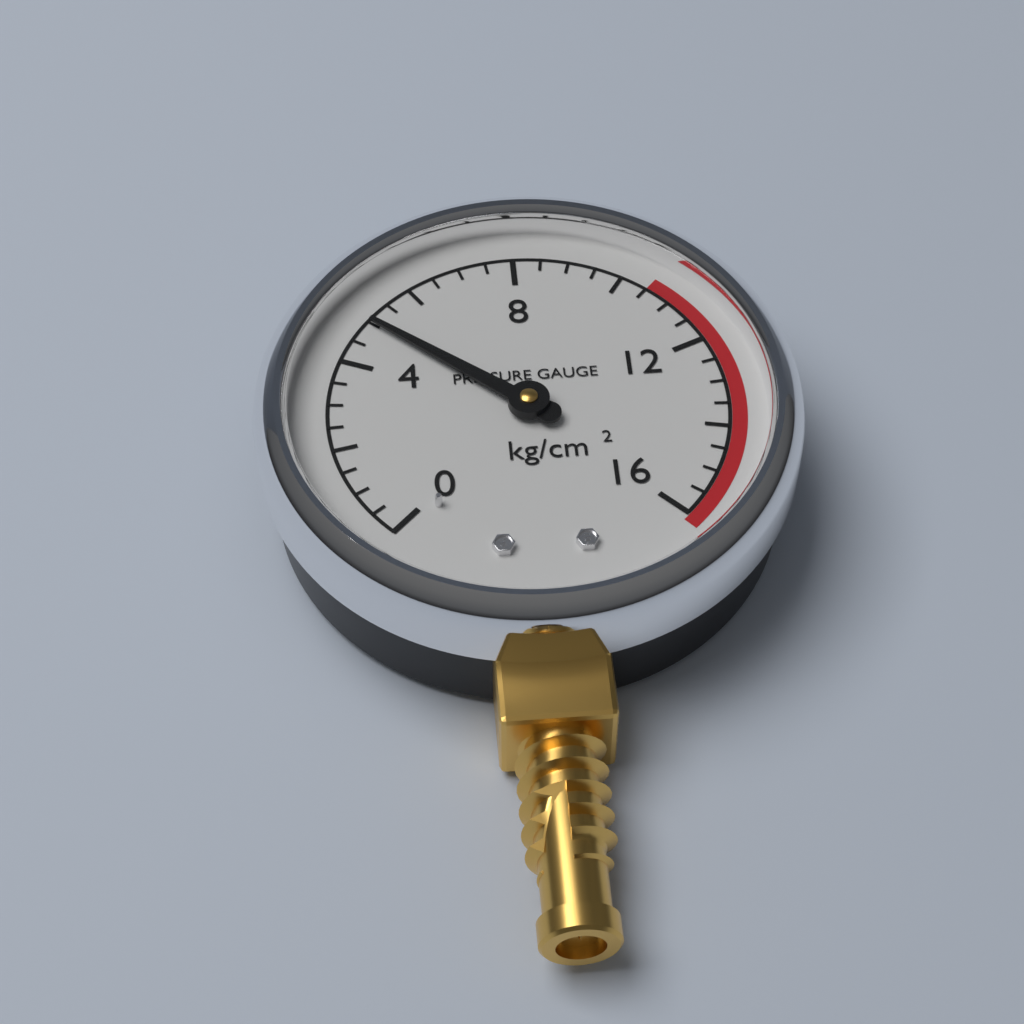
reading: 5.0 kg/cm²
